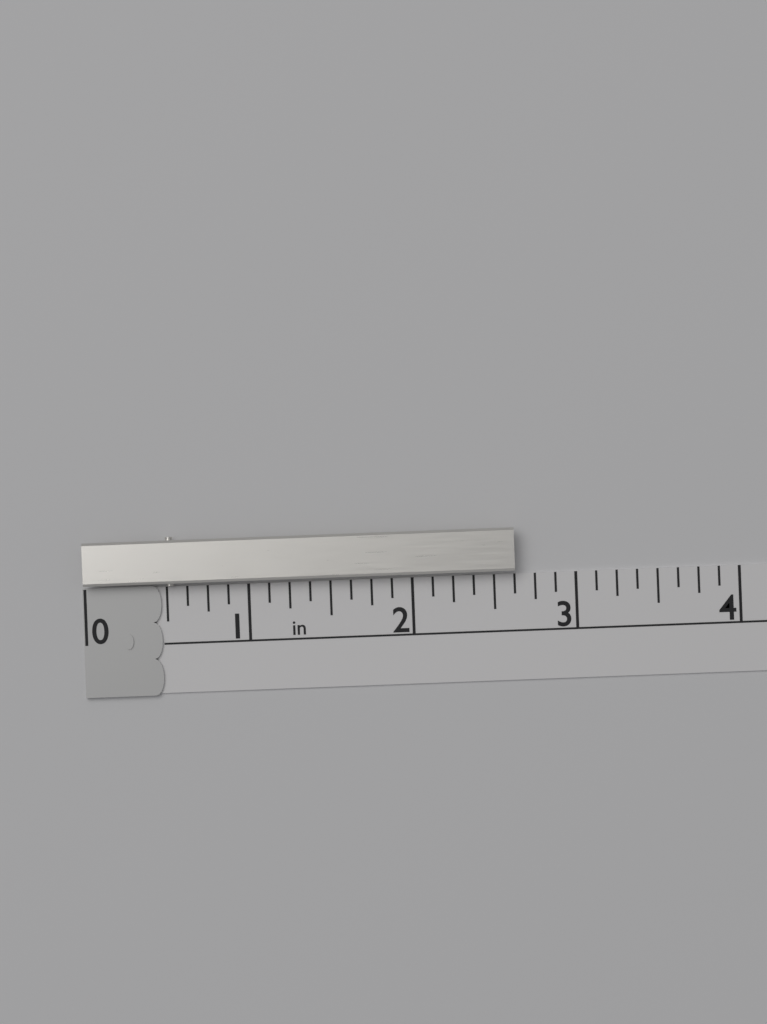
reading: 2.625 in
